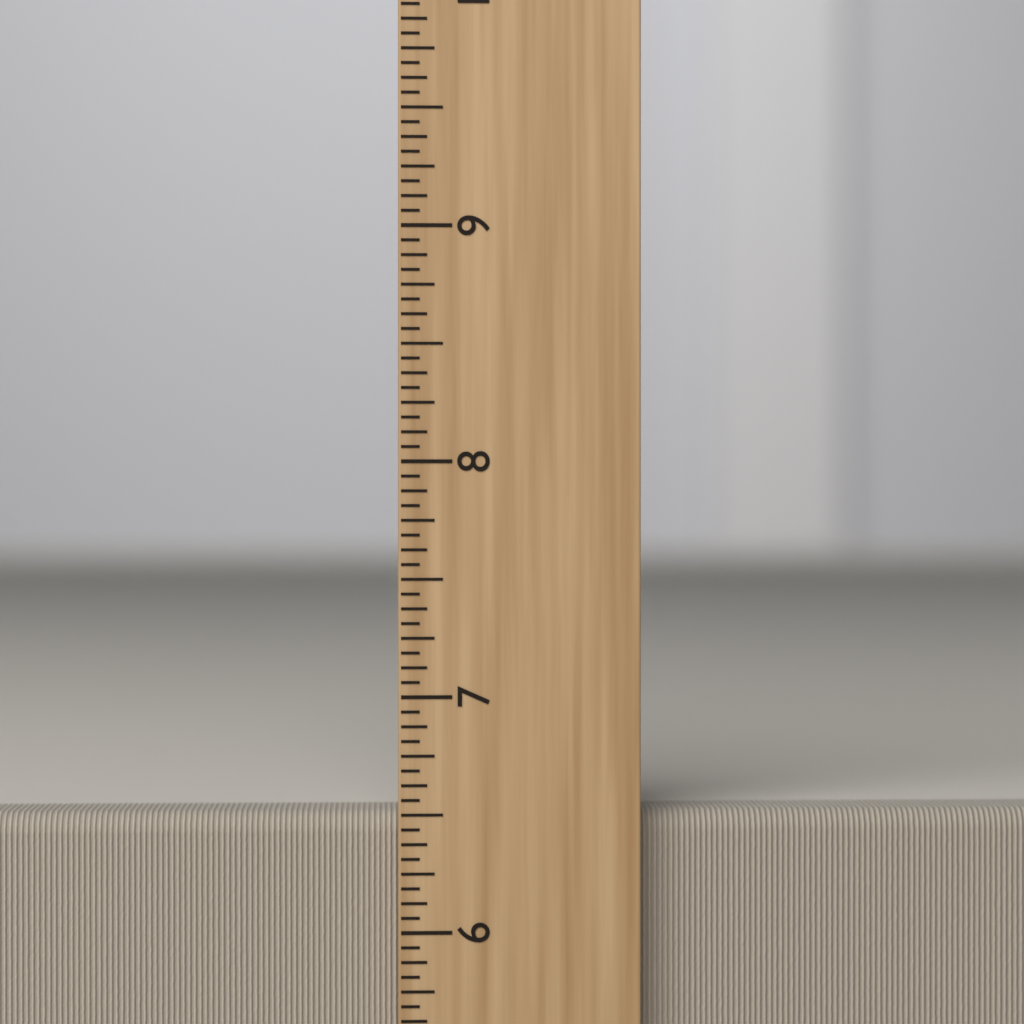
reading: 6.5000 inch
